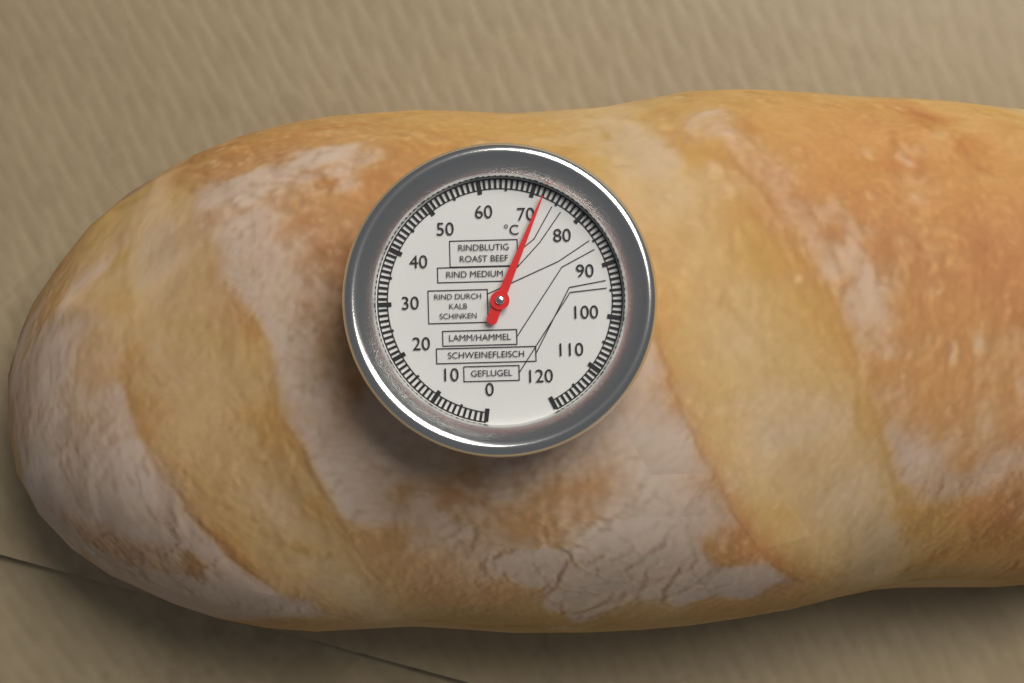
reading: 72 °C
